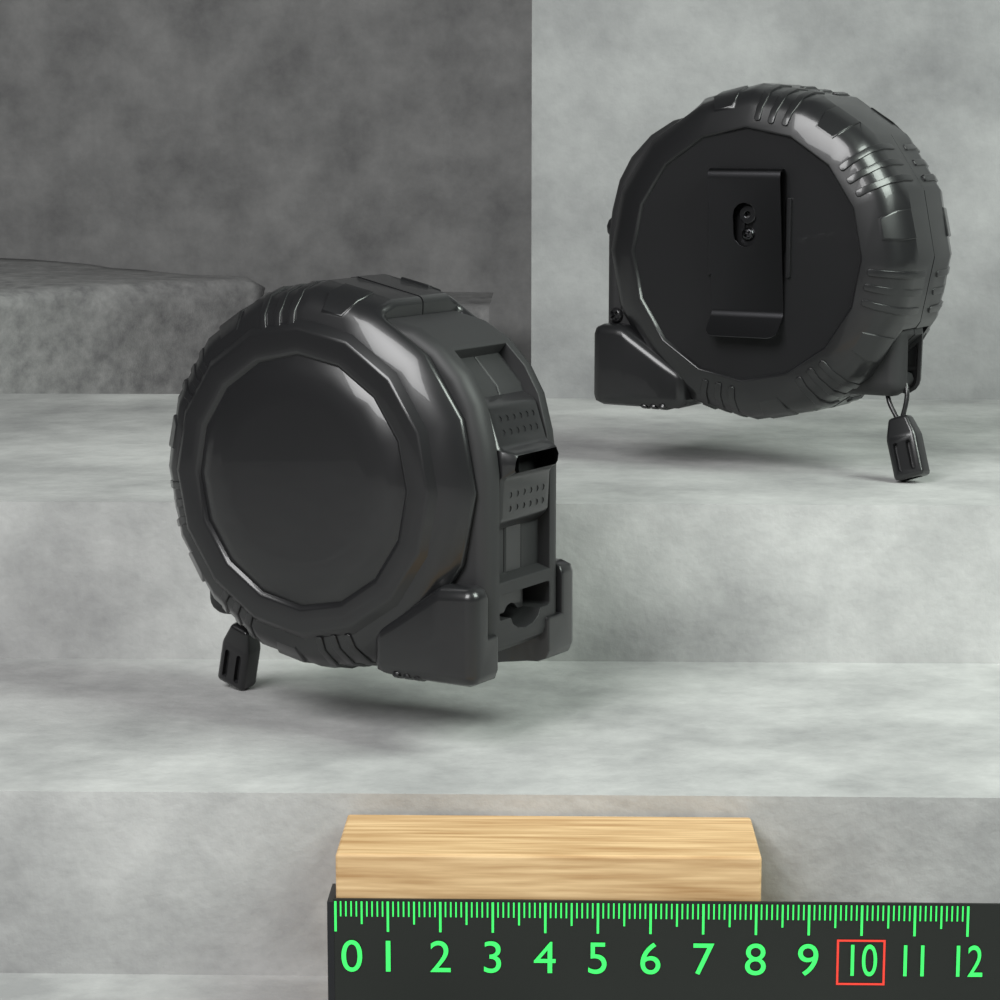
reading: 8.1 (no unit)
